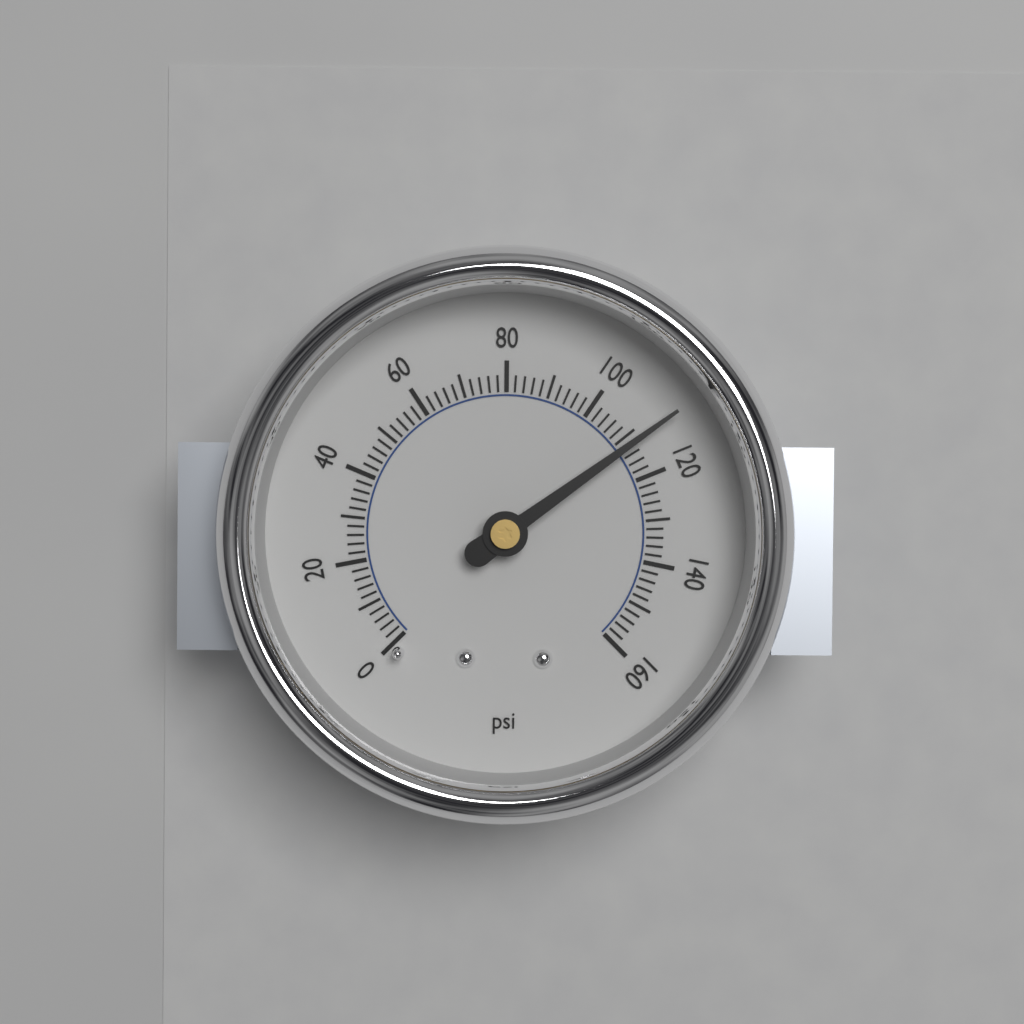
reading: 112 psi
